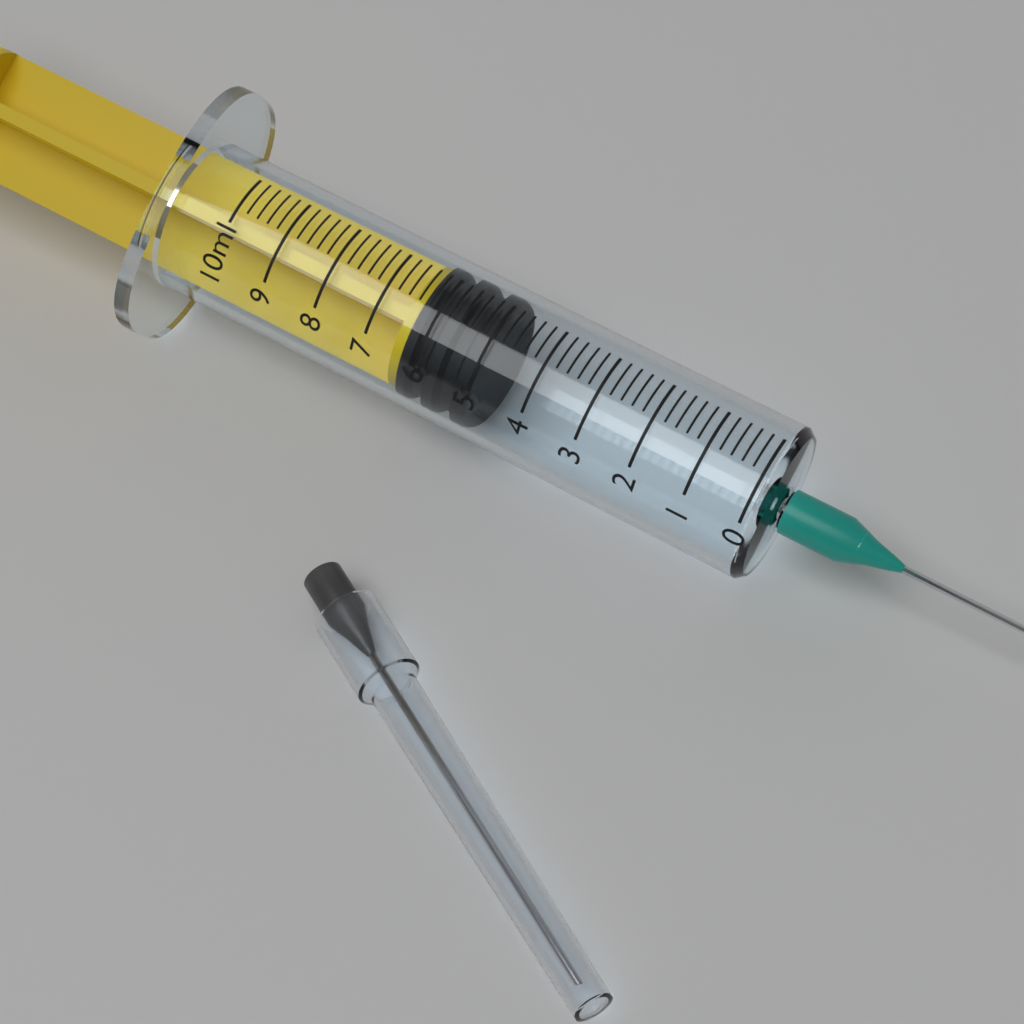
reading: 5.0 ml
